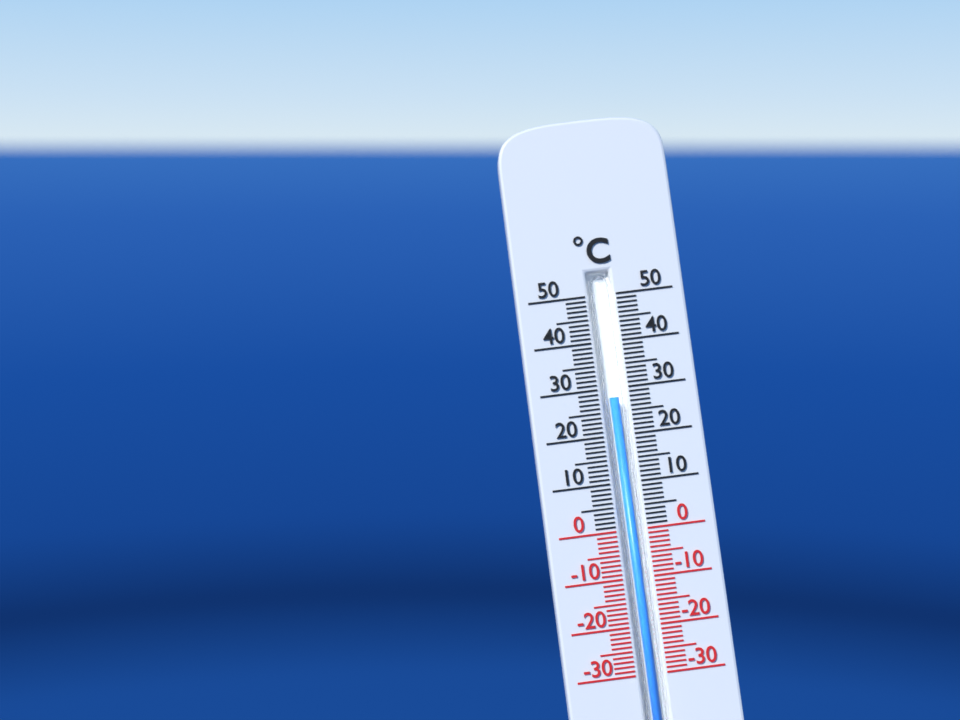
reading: 28 °C
